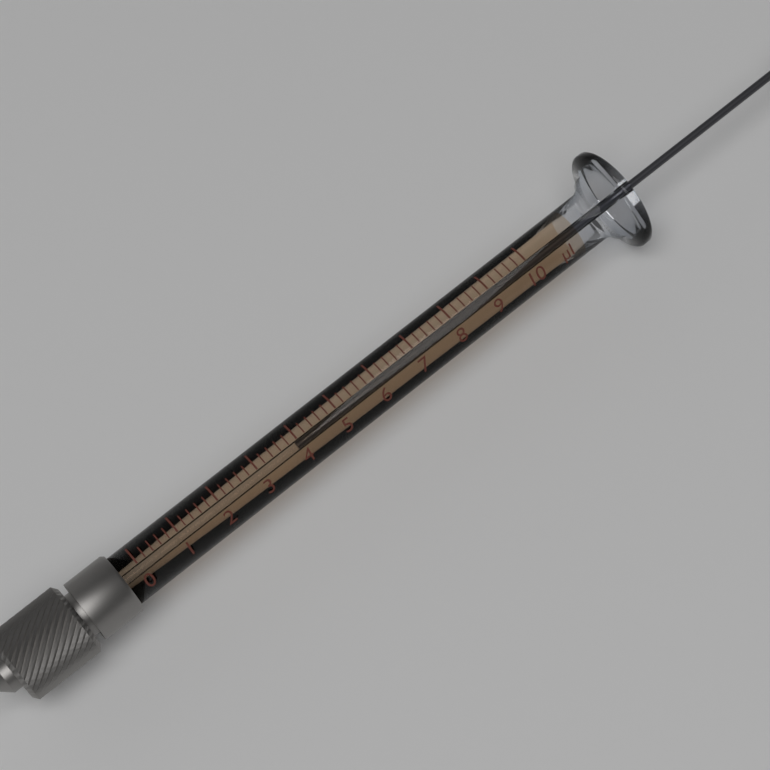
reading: 4.0 µl
